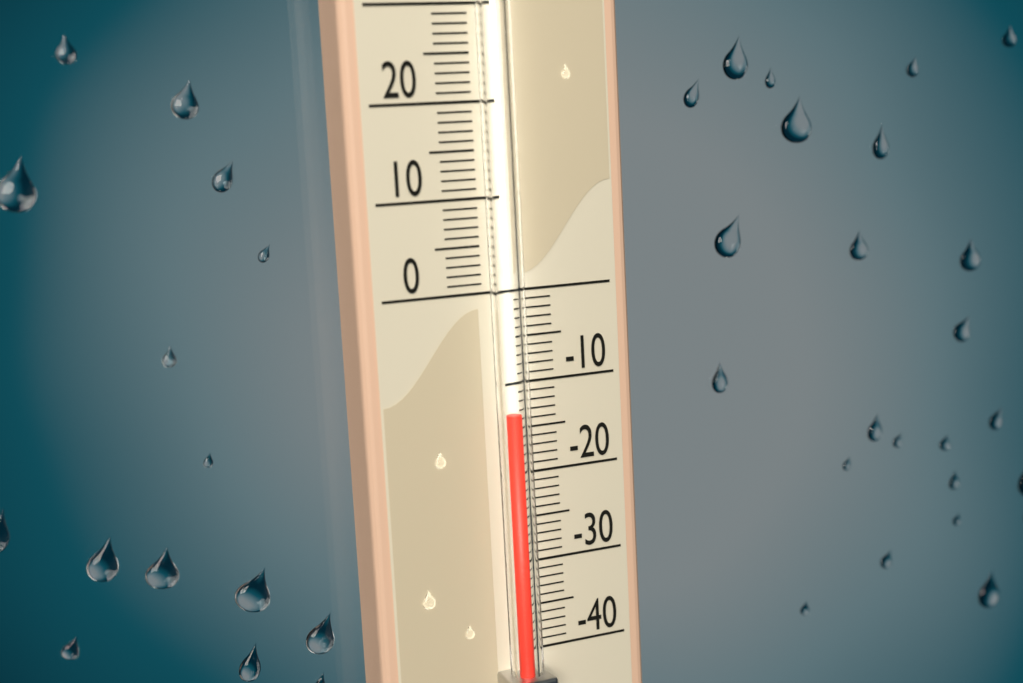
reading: -13 (no unit)
